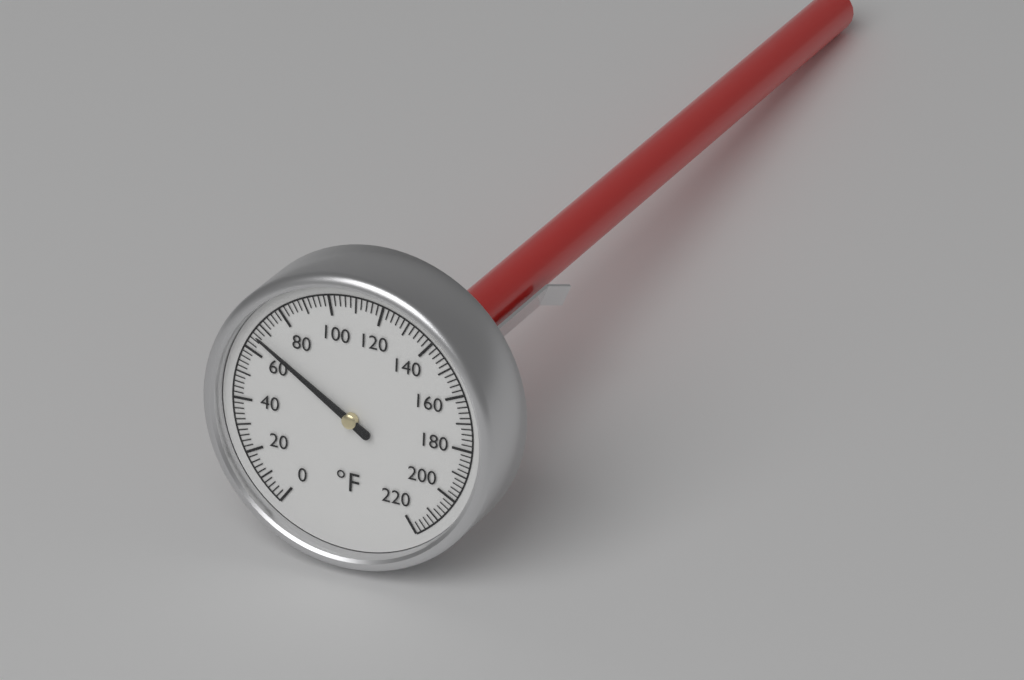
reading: 66 °F
